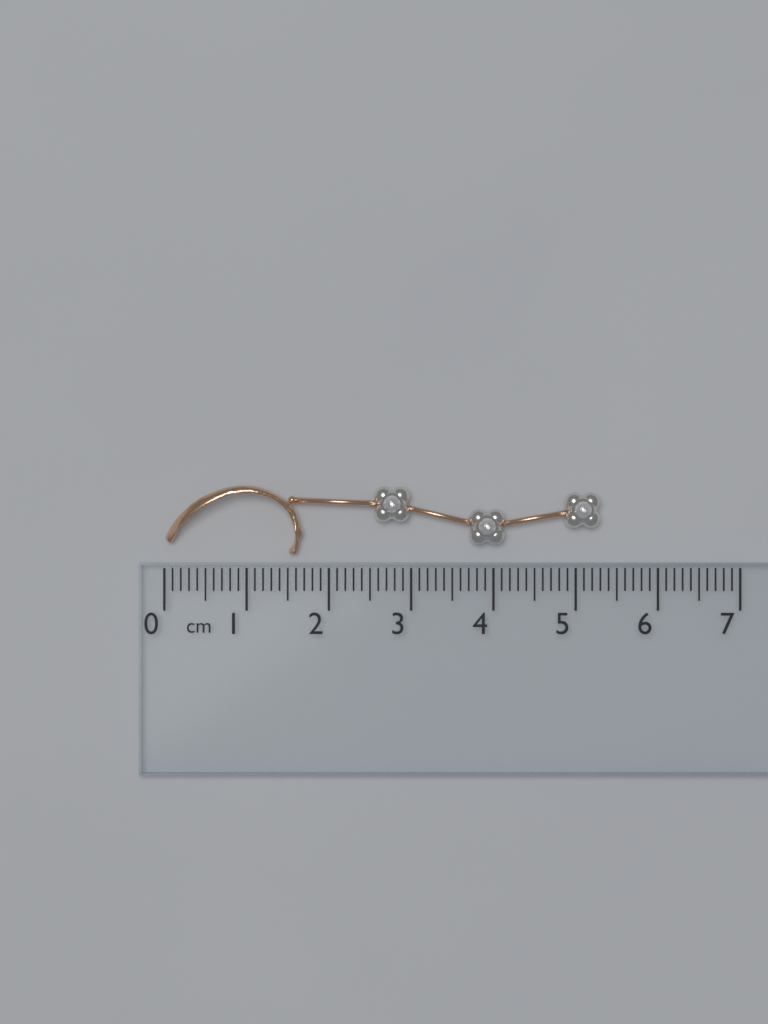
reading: 5.3 cm
